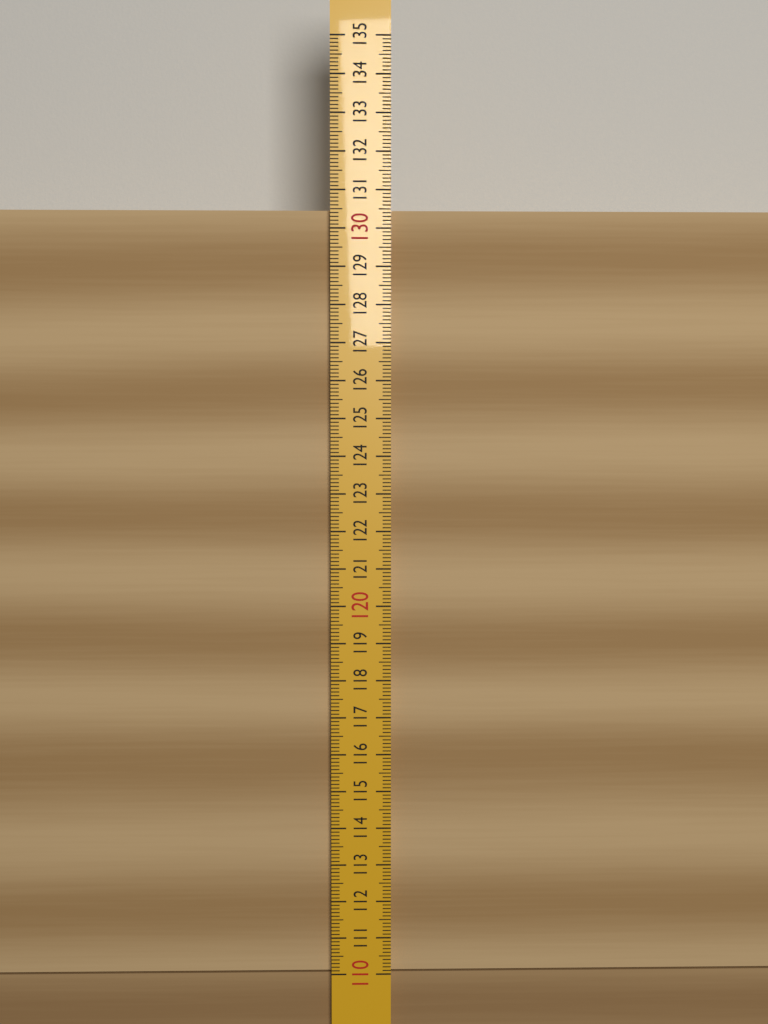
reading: 130.5 (no unit)
